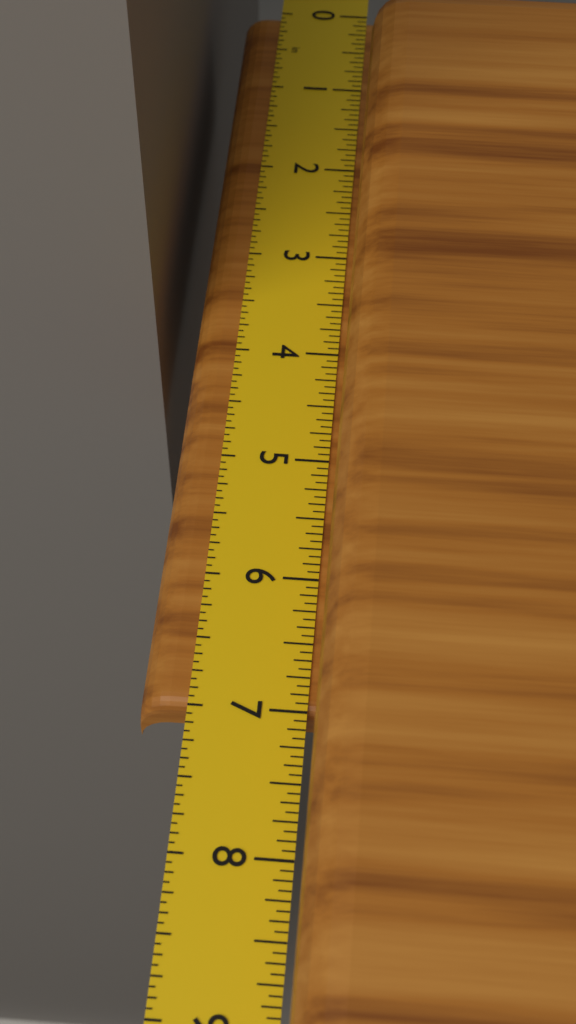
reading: 7.0000 in
